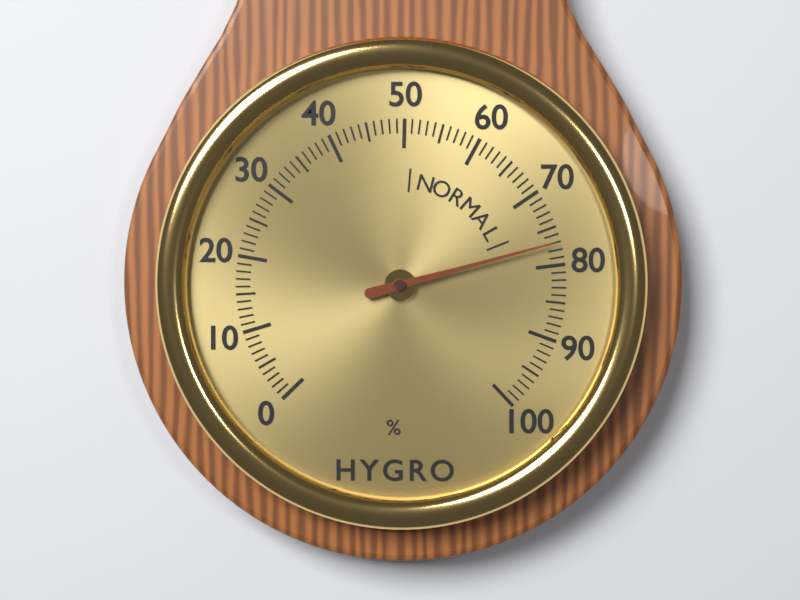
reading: 77 %
